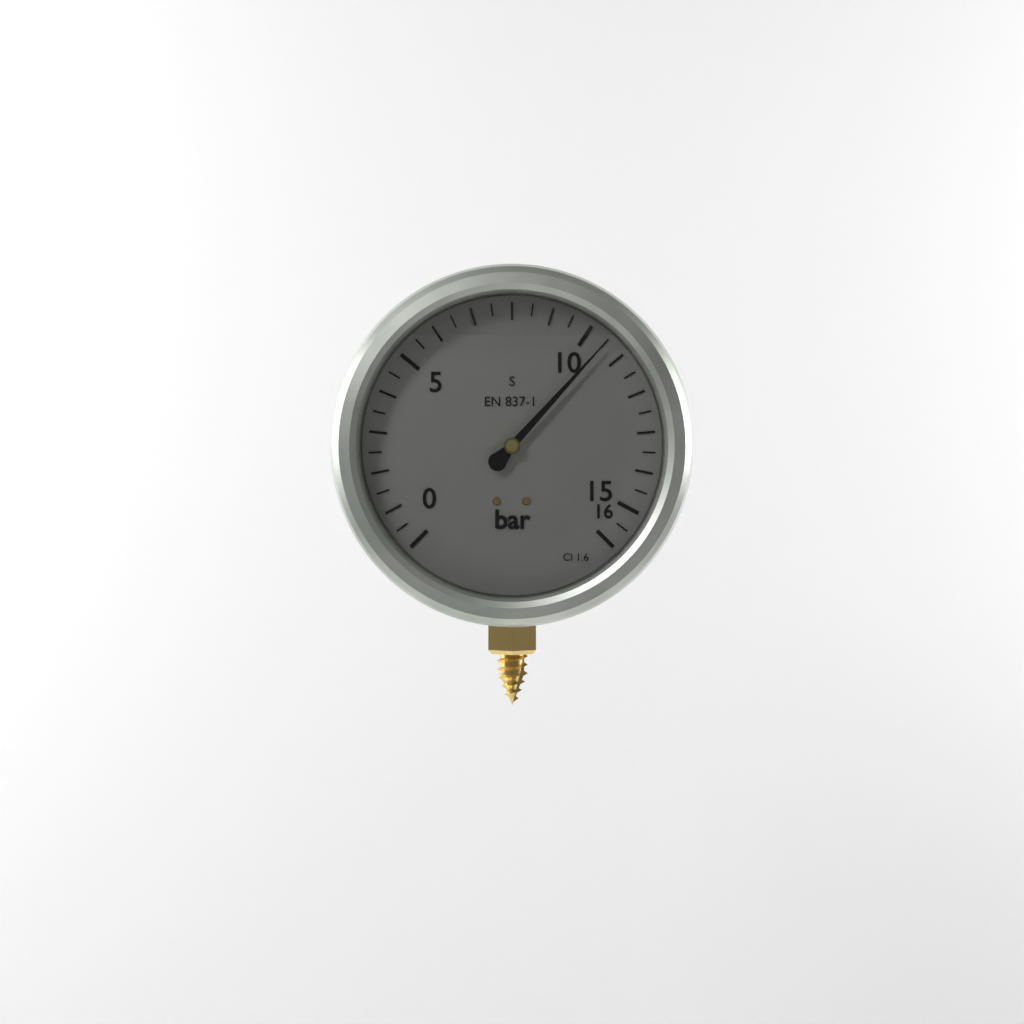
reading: 10.5 bar
